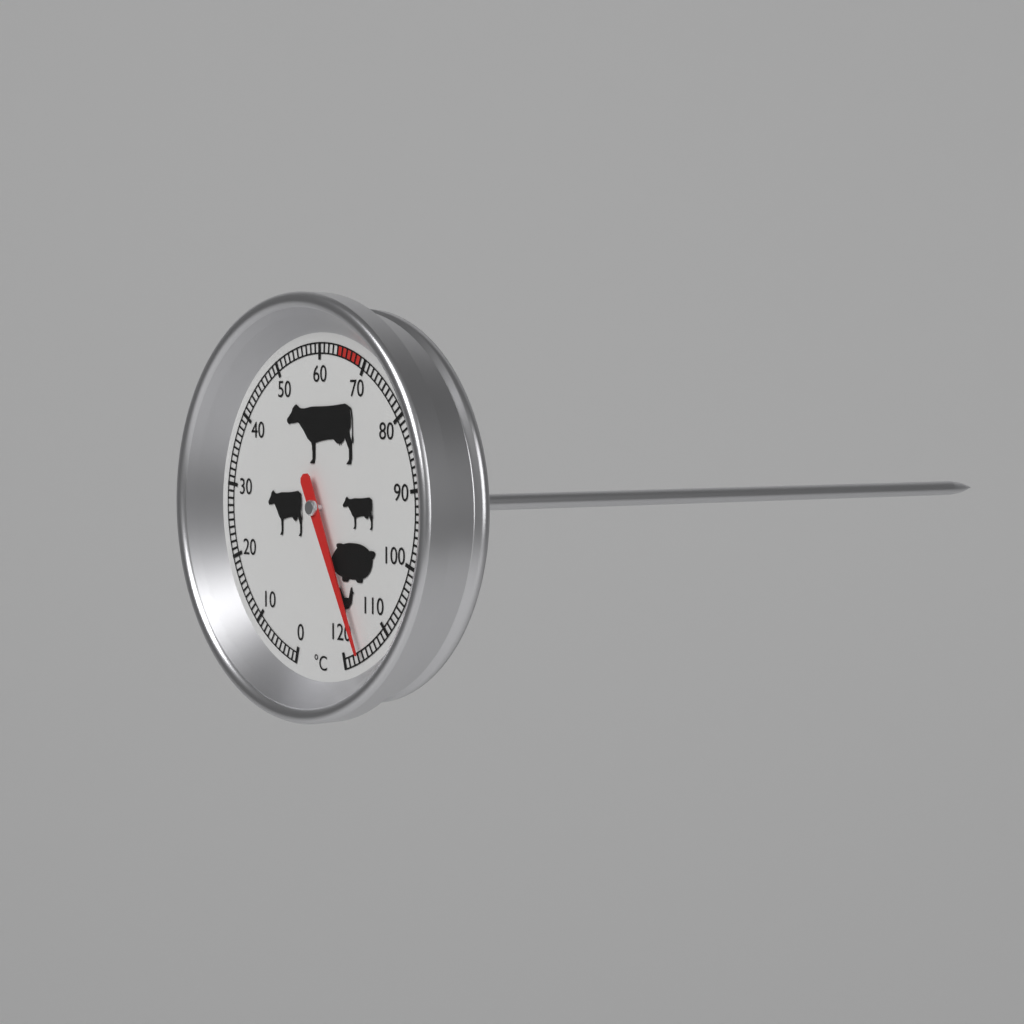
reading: 116 °C
